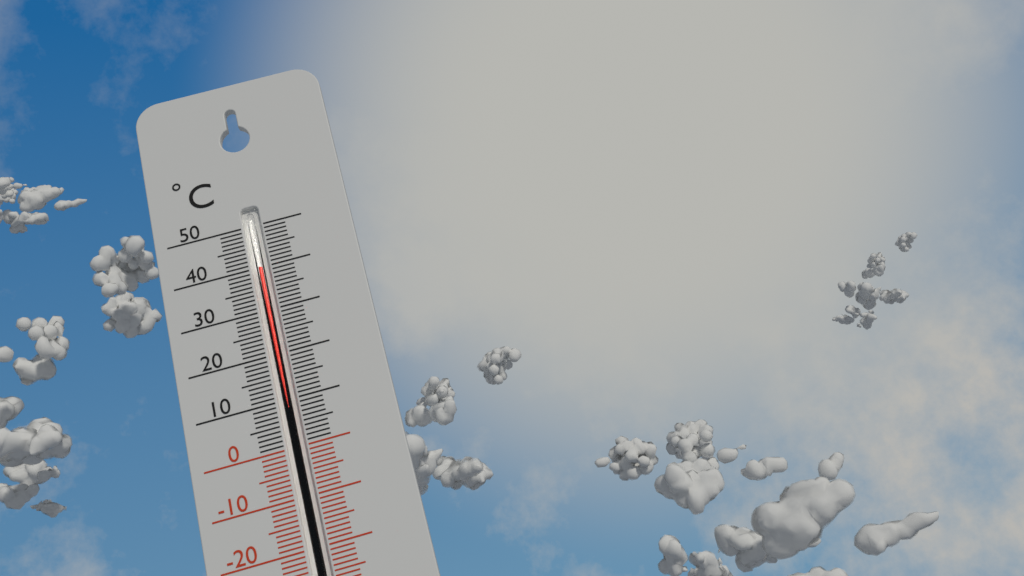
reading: 40 °C
